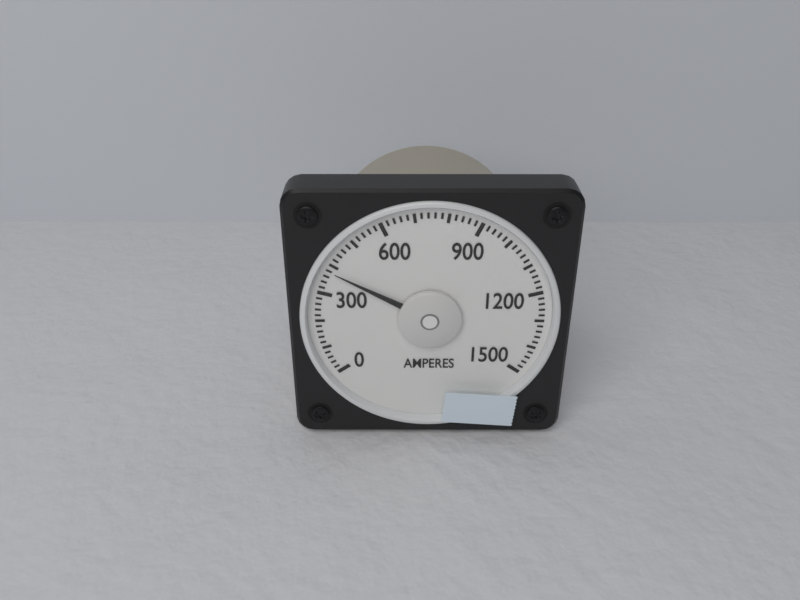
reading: 380 A
